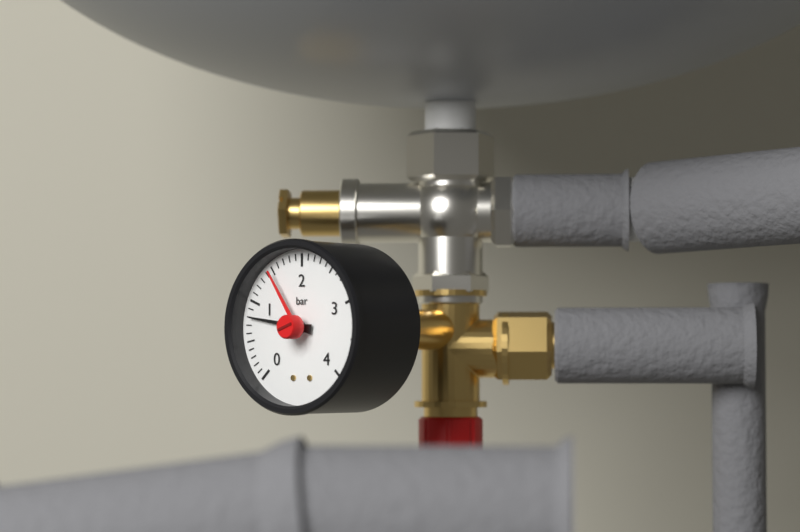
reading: 0.8 bar
